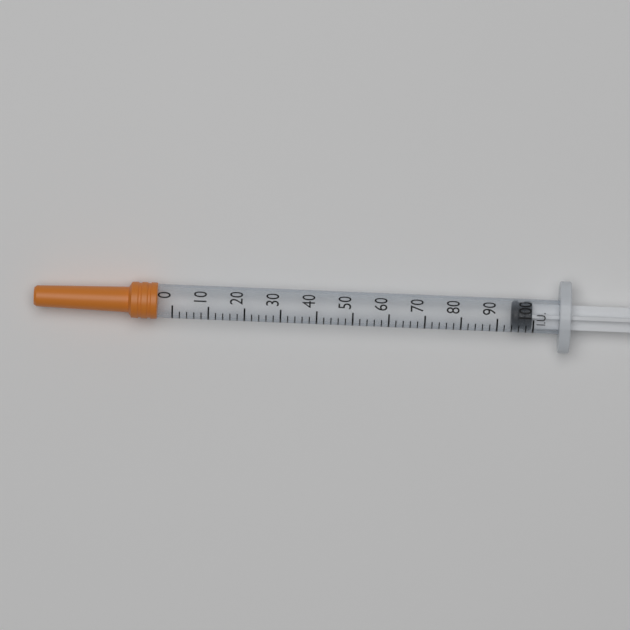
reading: 94 IU
